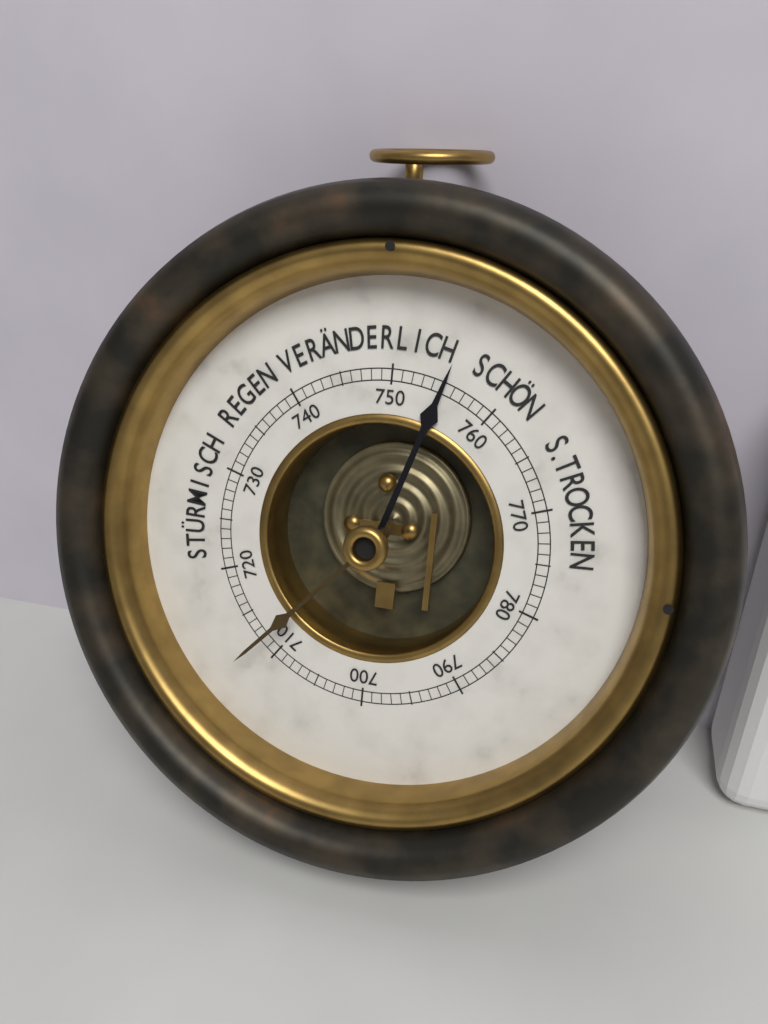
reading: 755 mmHg
